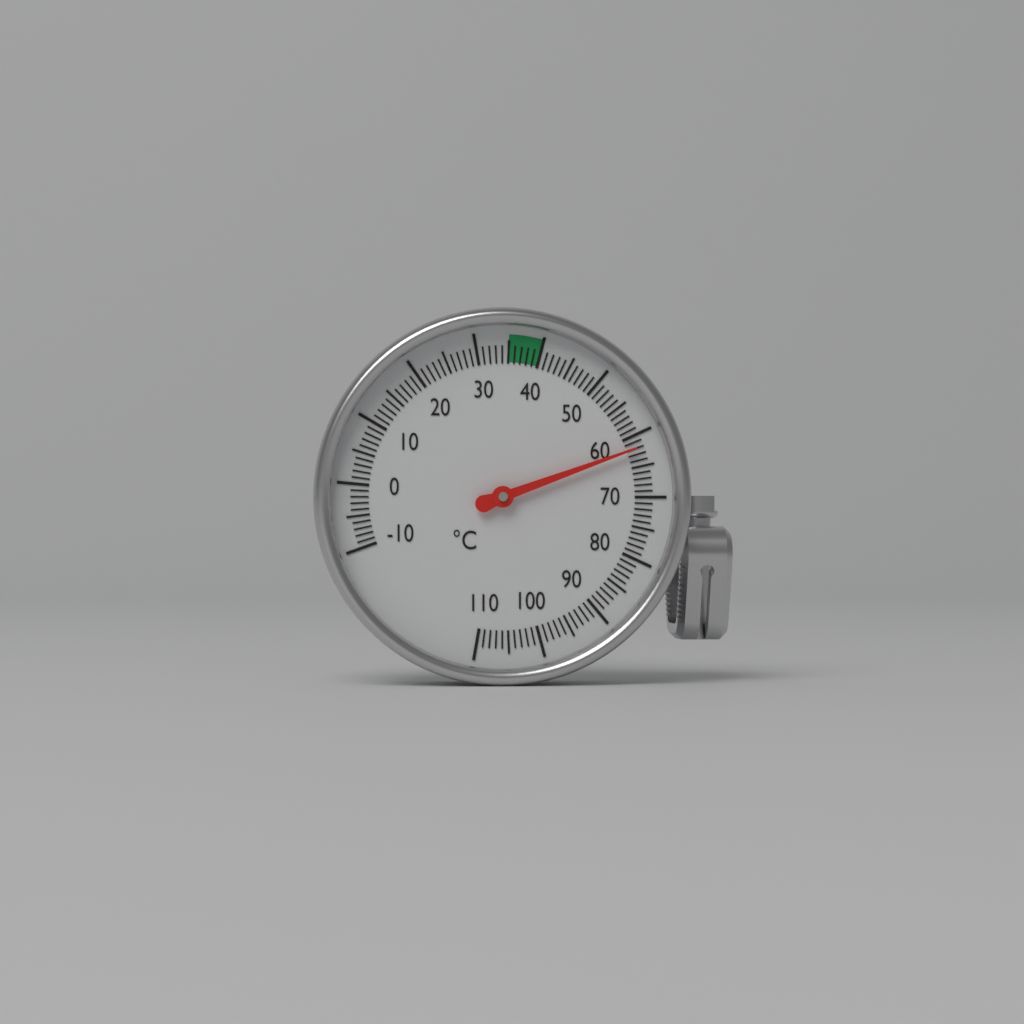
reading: 62 °C
